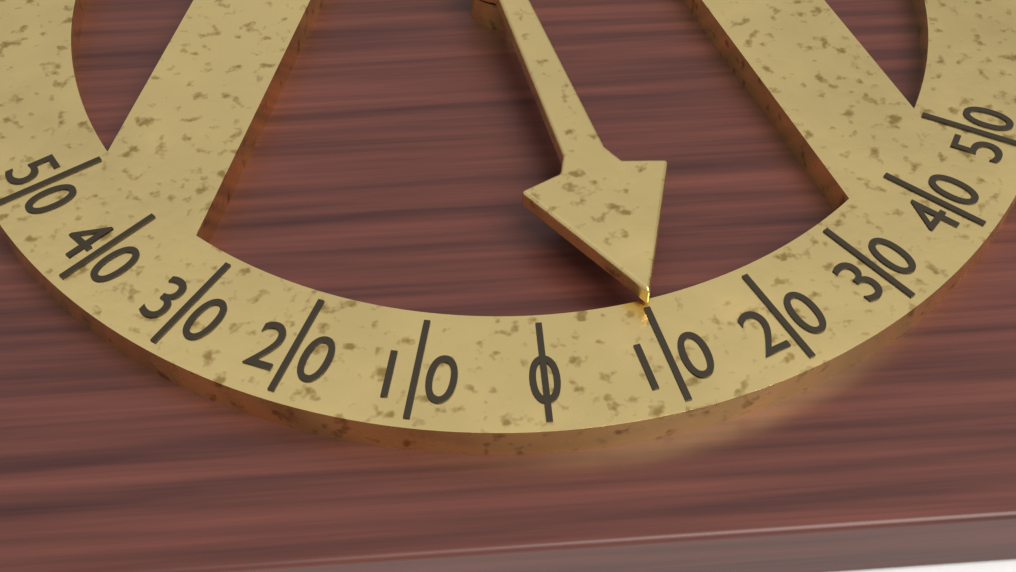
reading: 10 (no unit)
